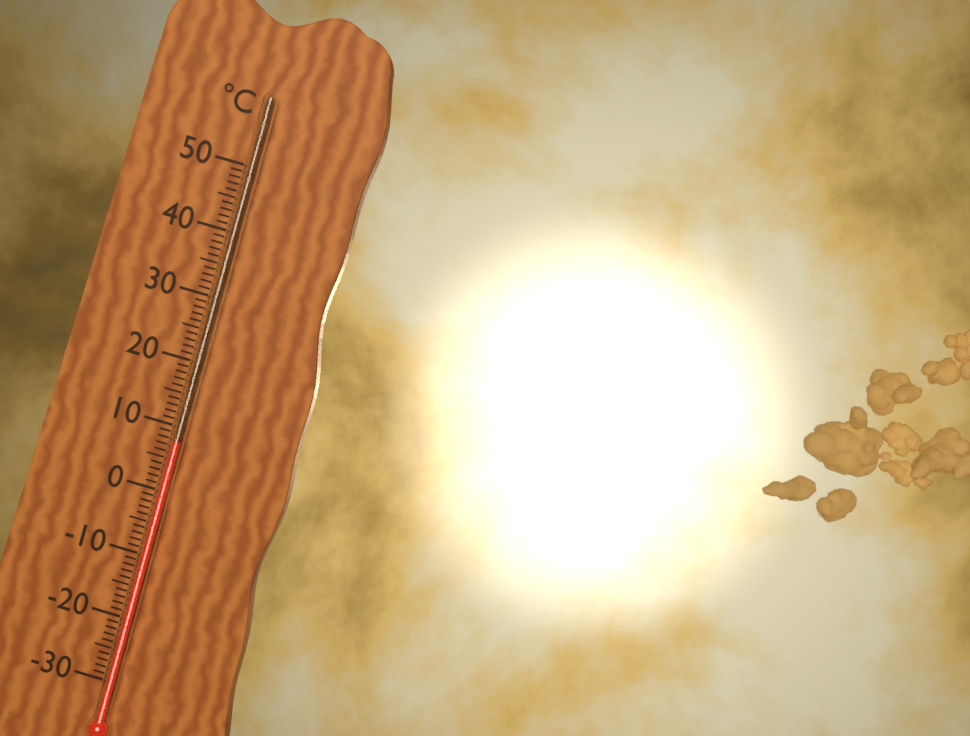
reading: 8 °C
